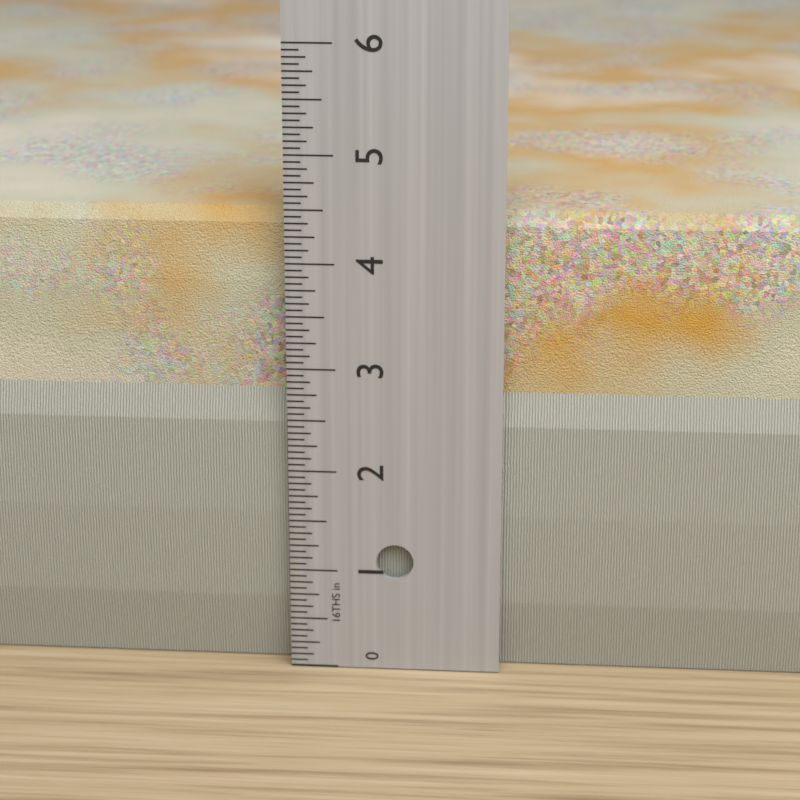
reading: 4.4375 in
